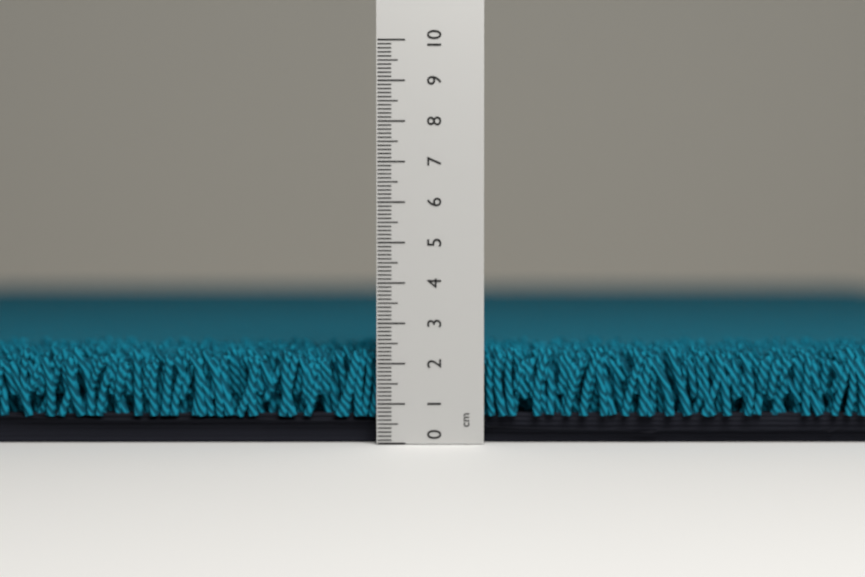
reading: 2.4 cm
